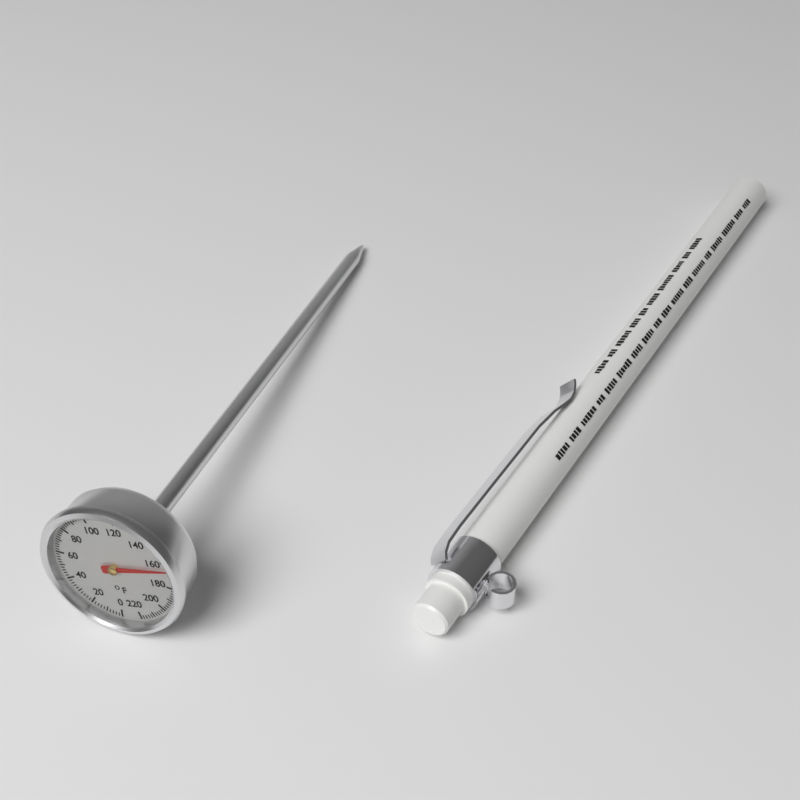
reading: 166 °F
